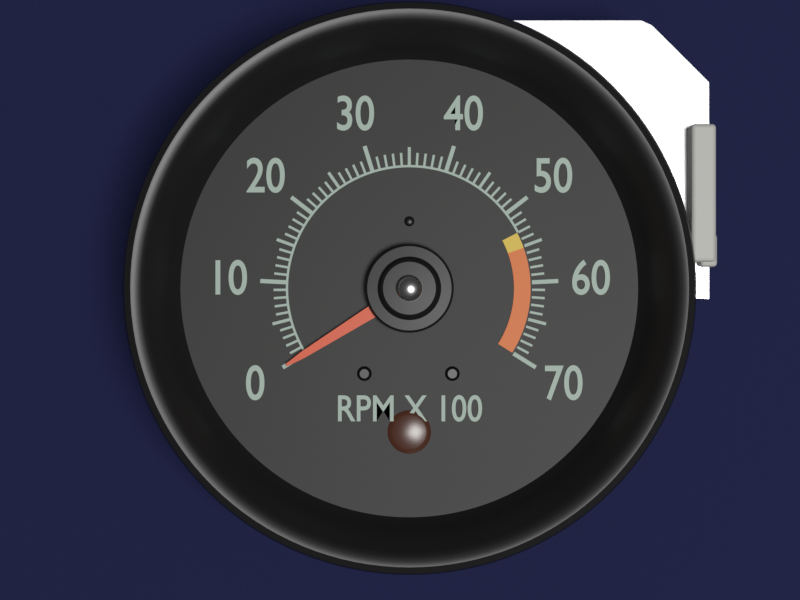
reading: 0 RPM
